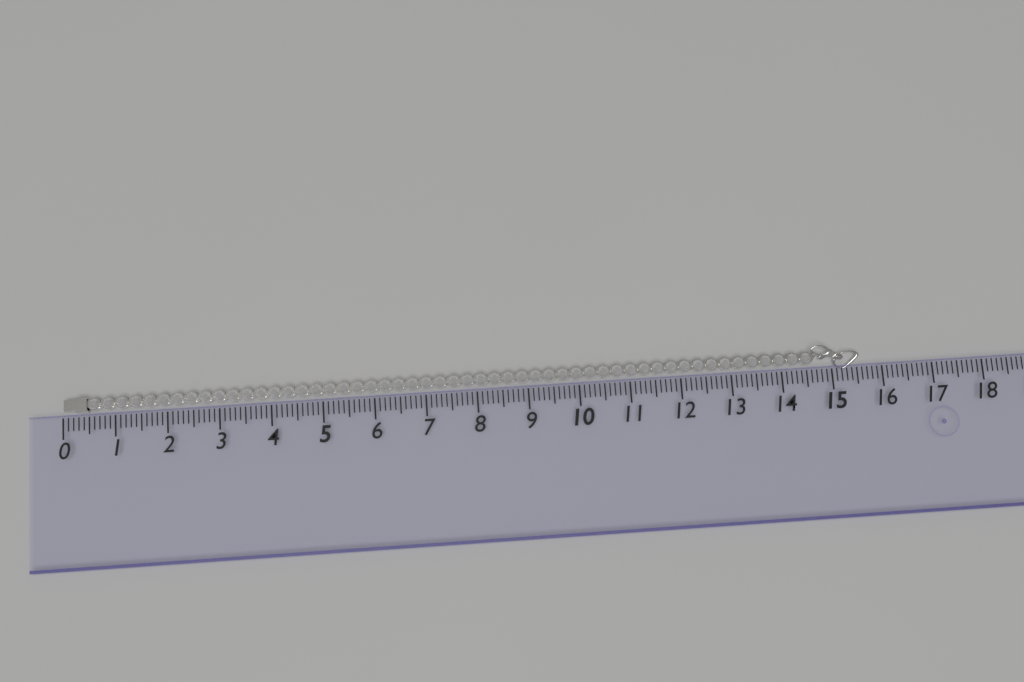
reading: 15.6 (no unit)
